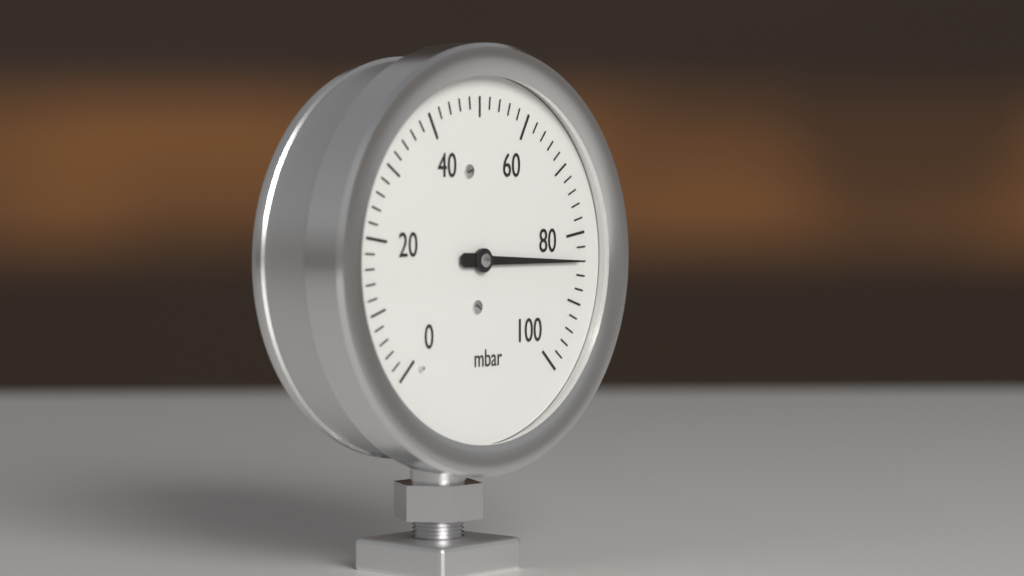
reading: 84 mbar
